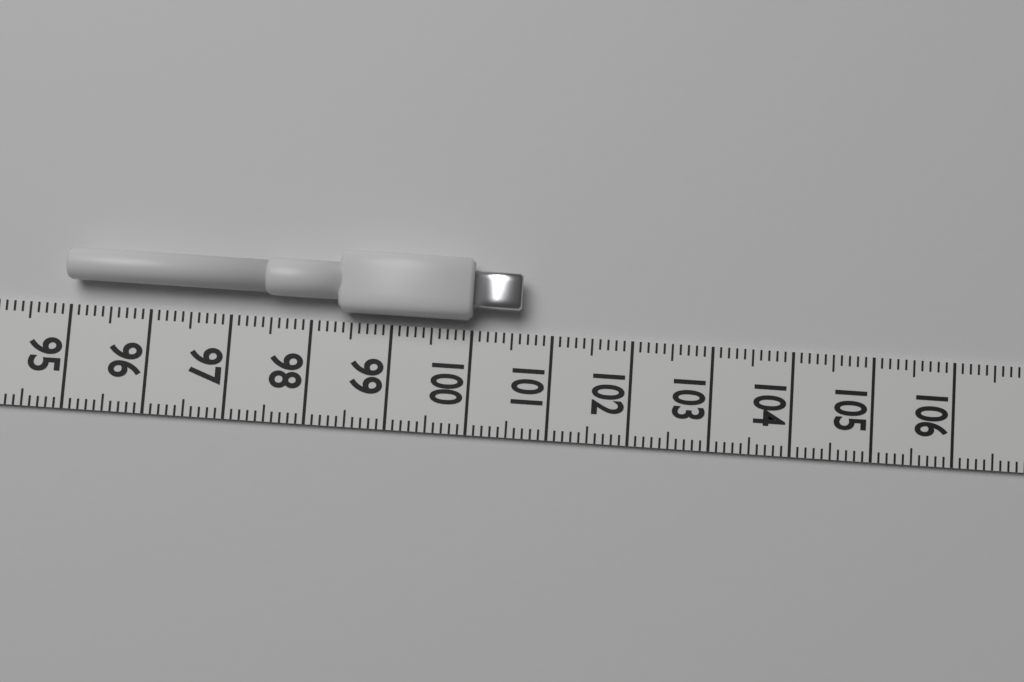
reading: 100.6 (no unit)
